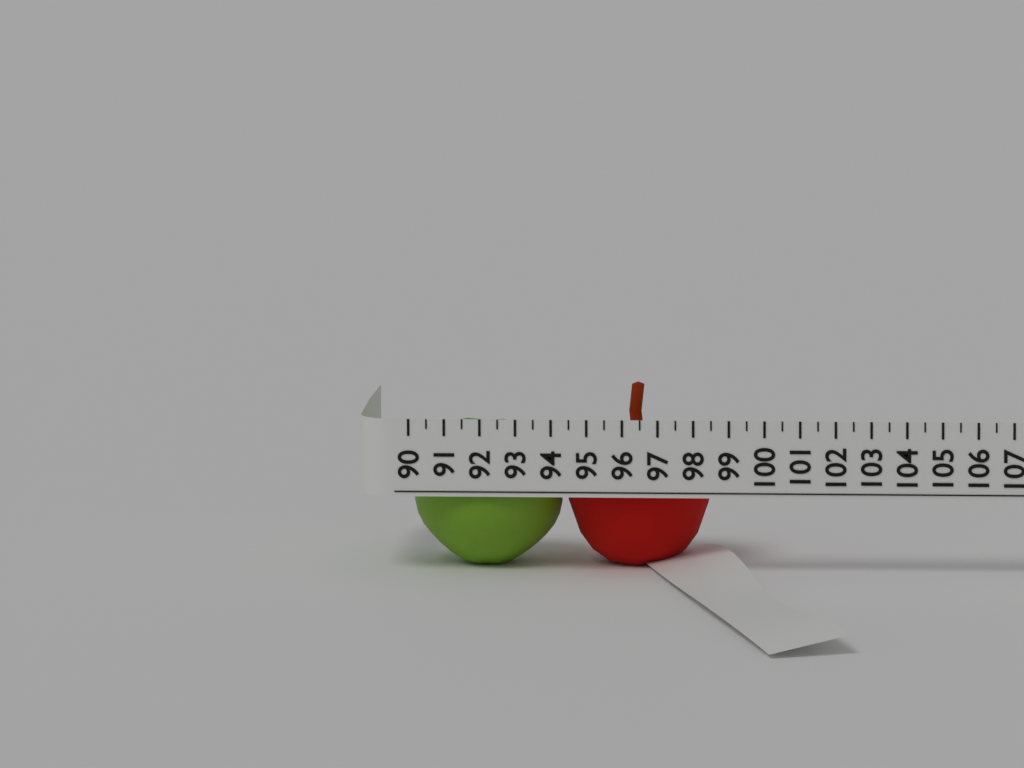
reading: 98.5 (no unit)
